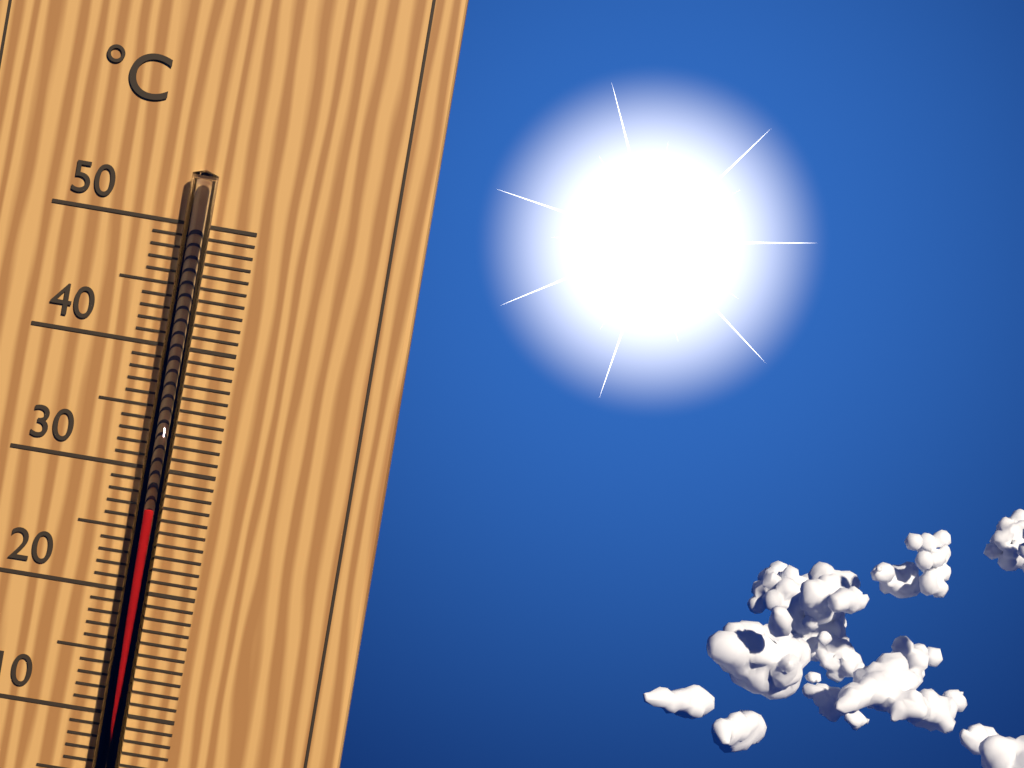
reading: 27 °C
